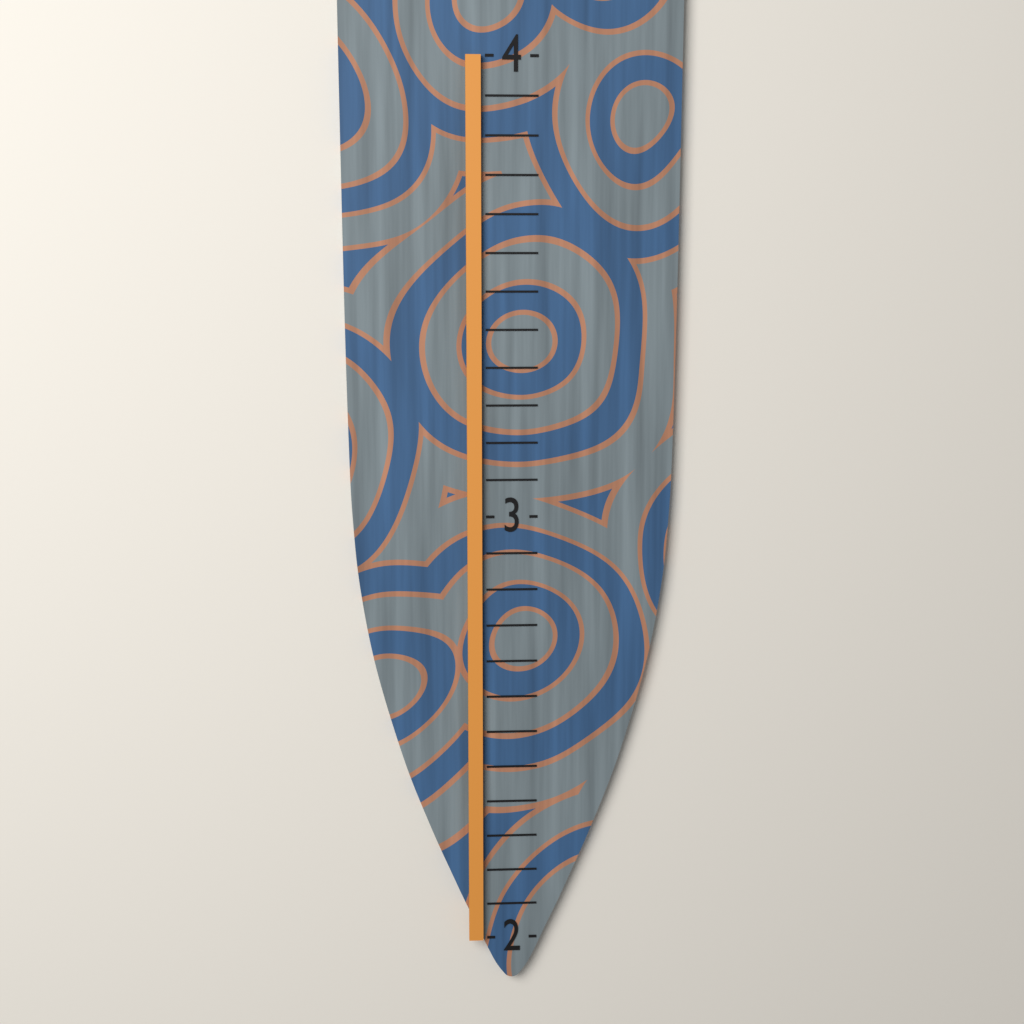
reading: 3.999999 (no unit)
